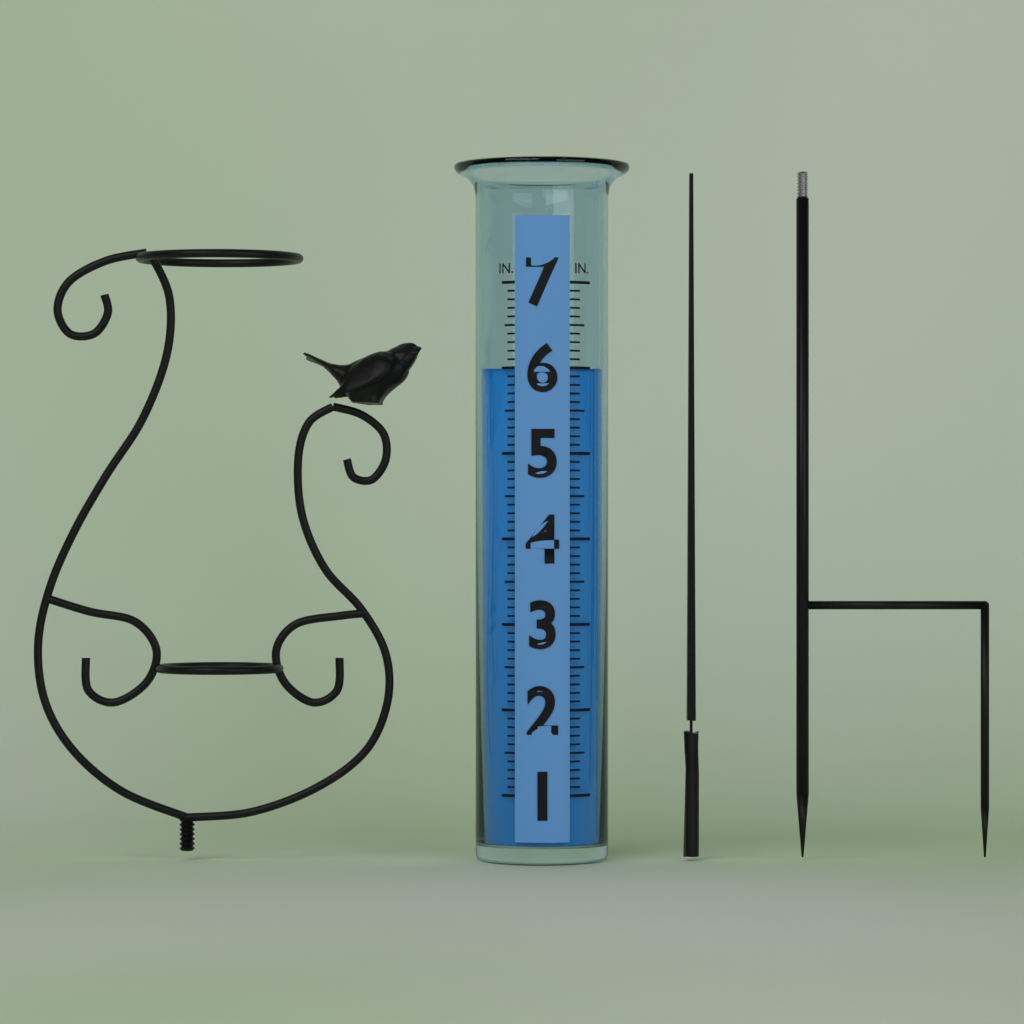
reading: 6.0 in
